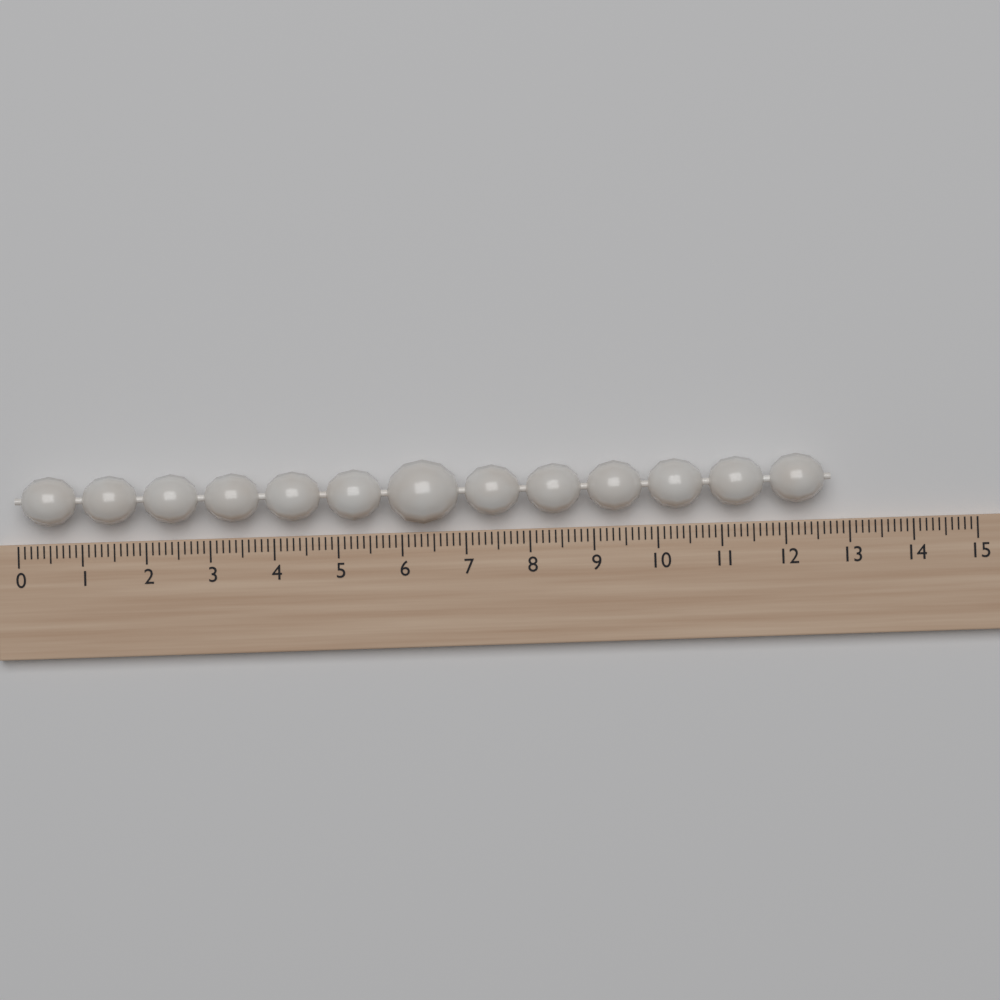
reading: 12.7 (no unit)
